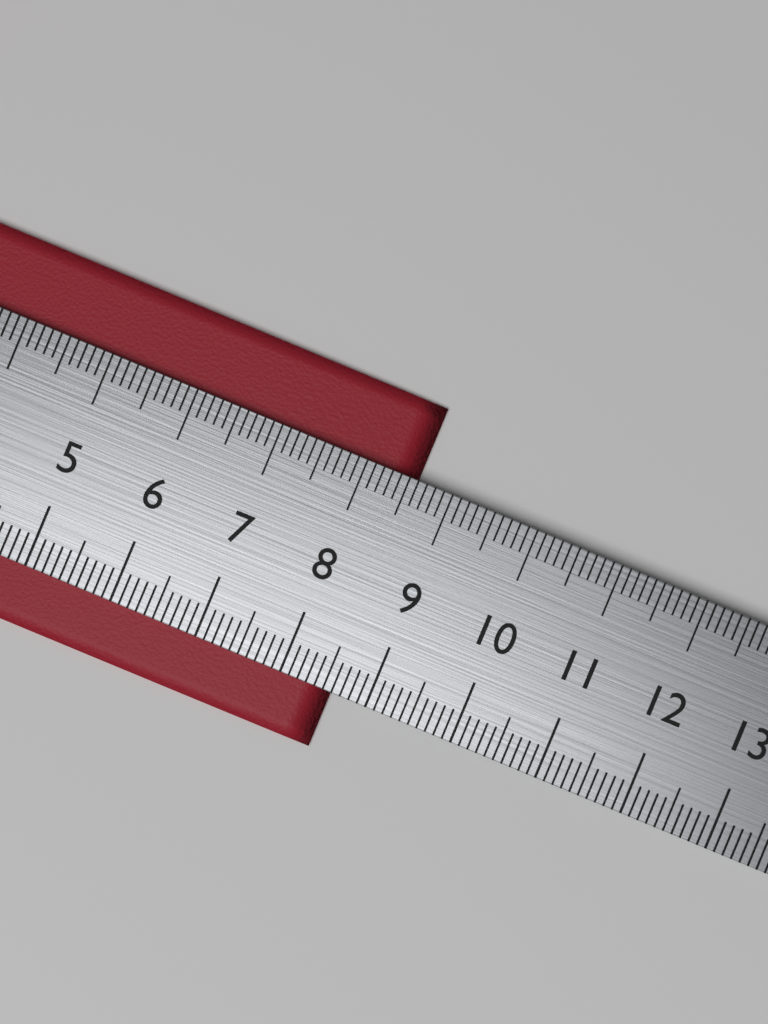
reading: 8.6 cm
